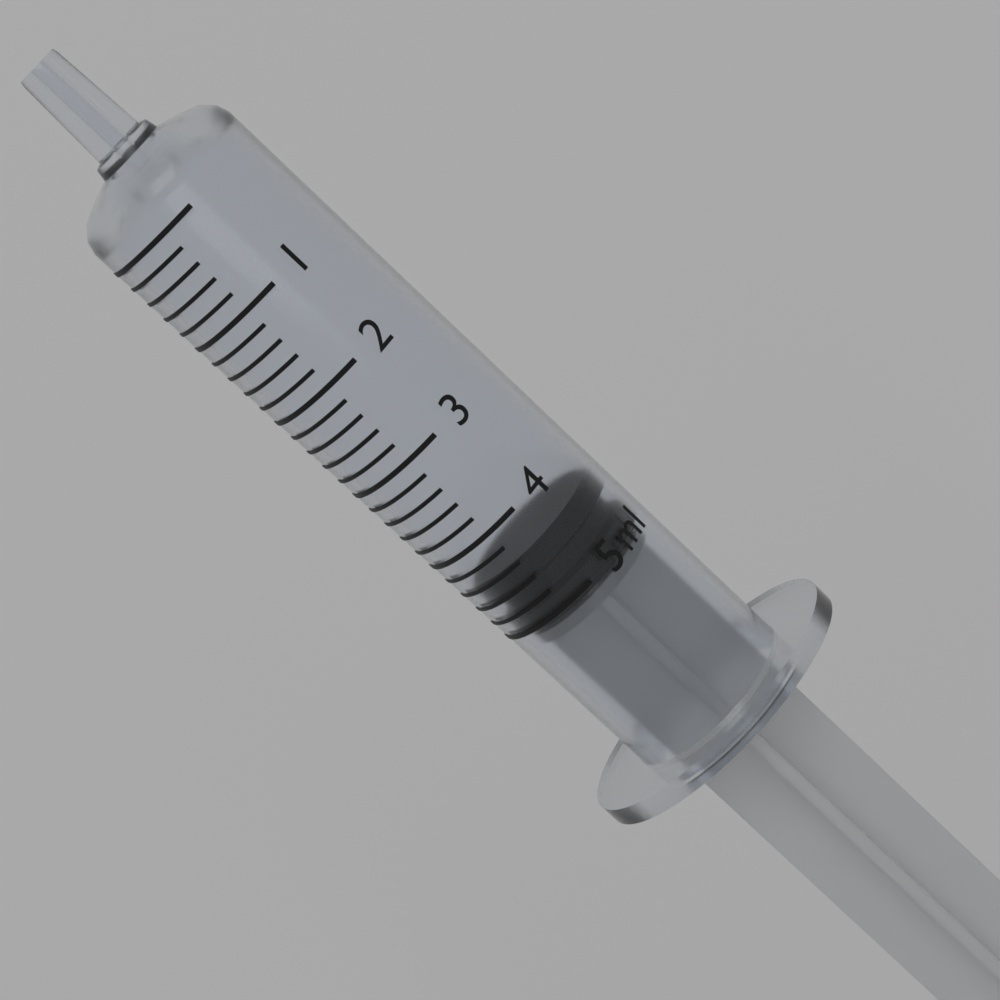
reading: 4.4 ml
